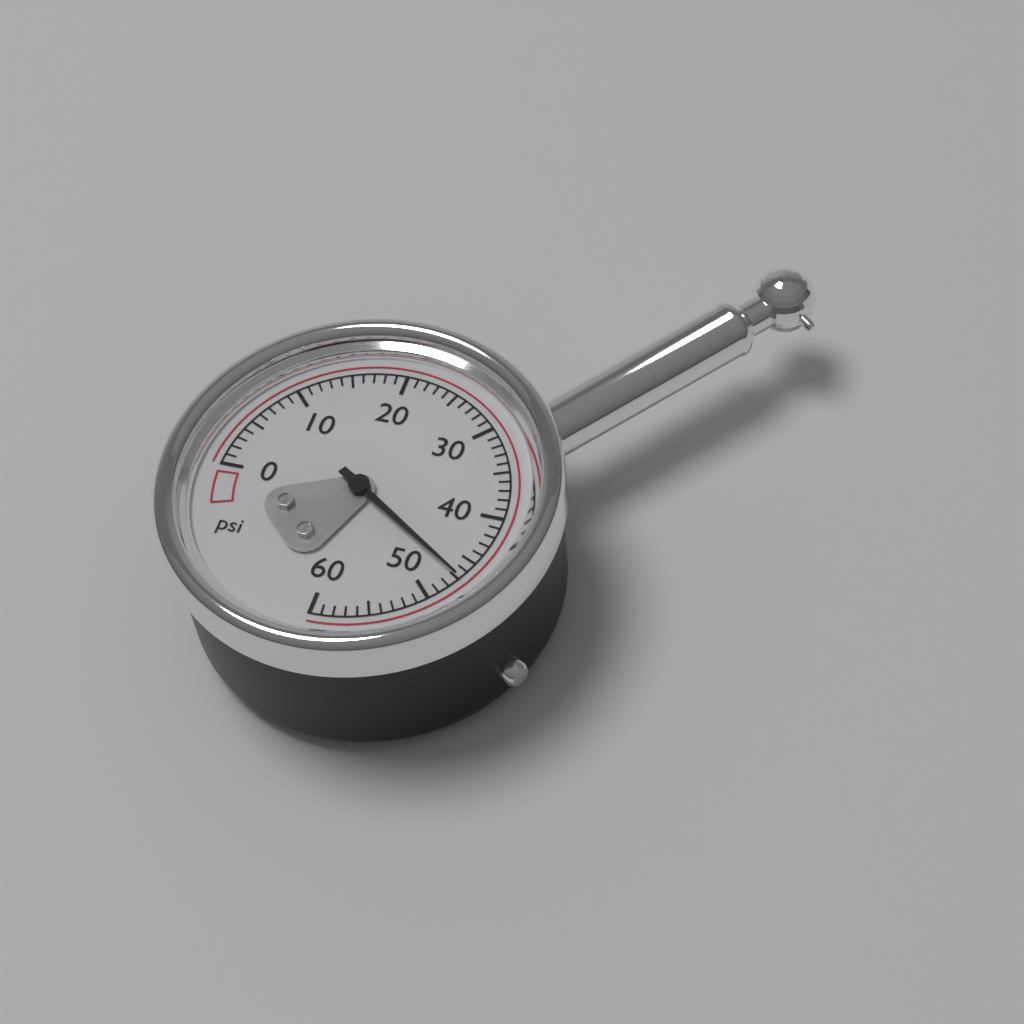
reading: 47 psi
